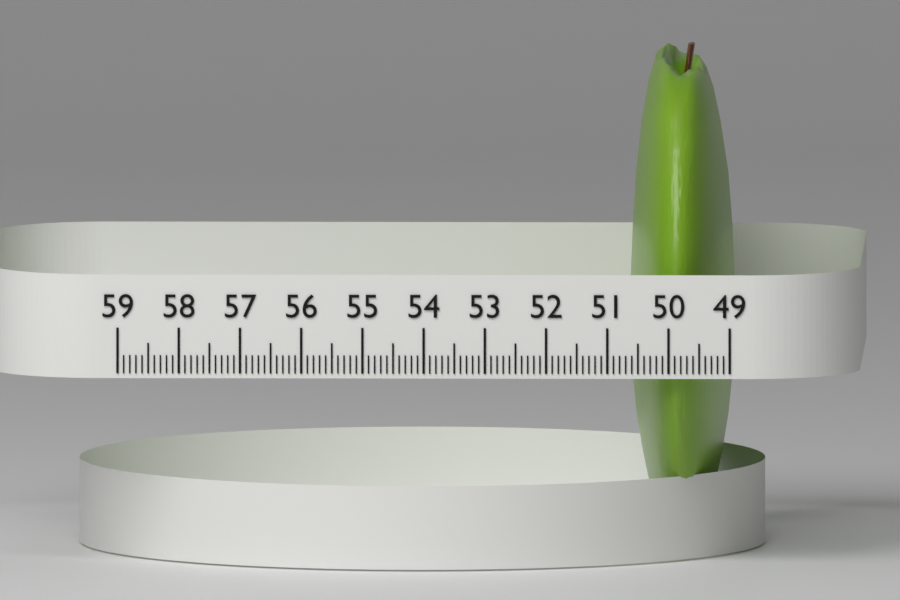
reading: 50.7 (no unit)
